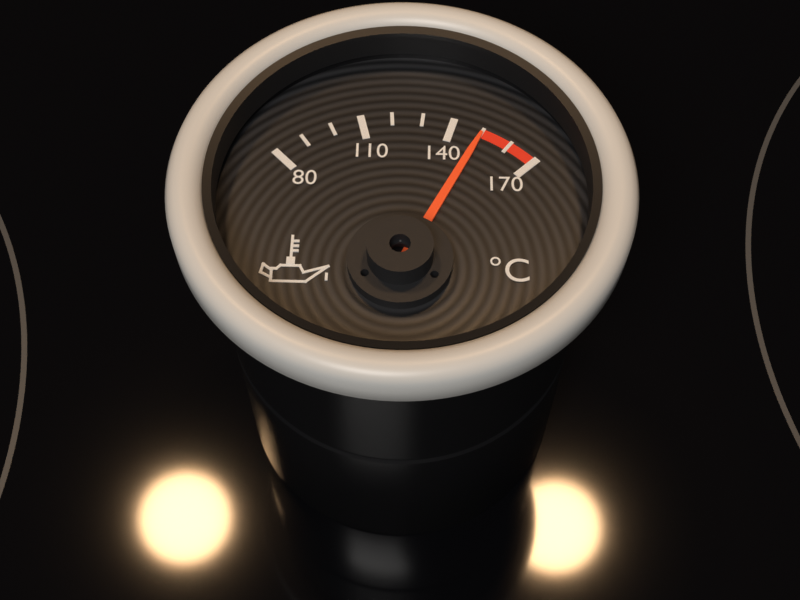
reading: 150 °C
